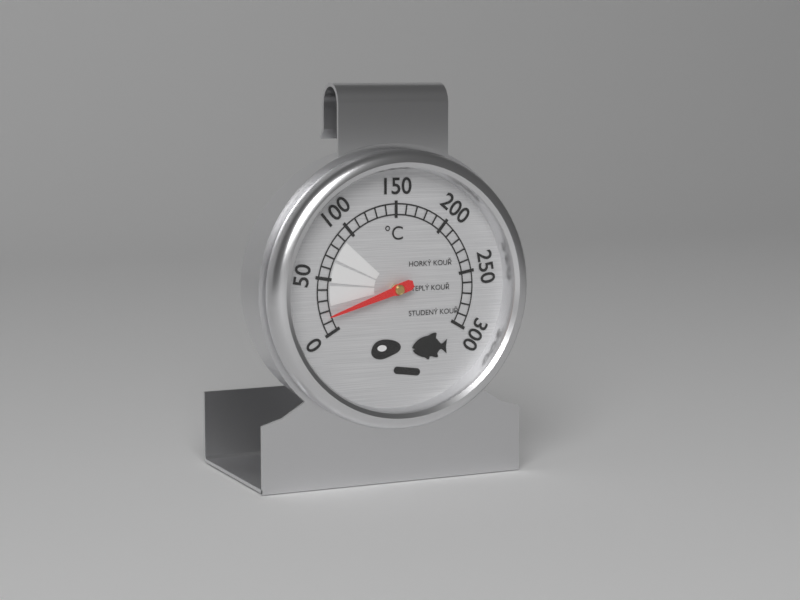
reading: 15 °C
